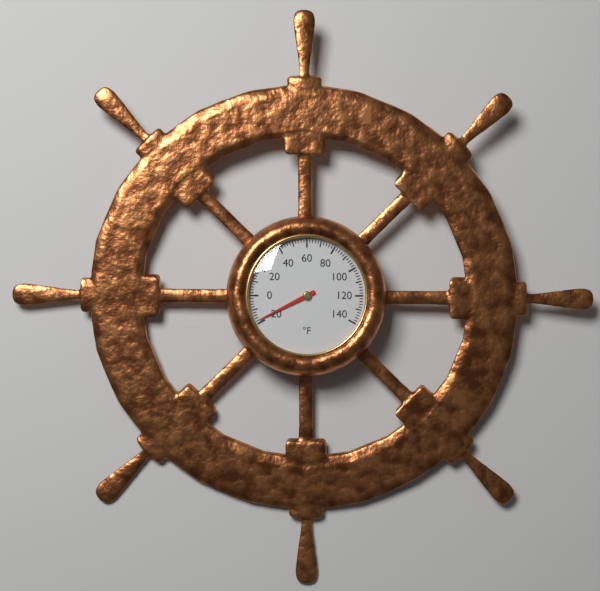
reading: -18 °F
